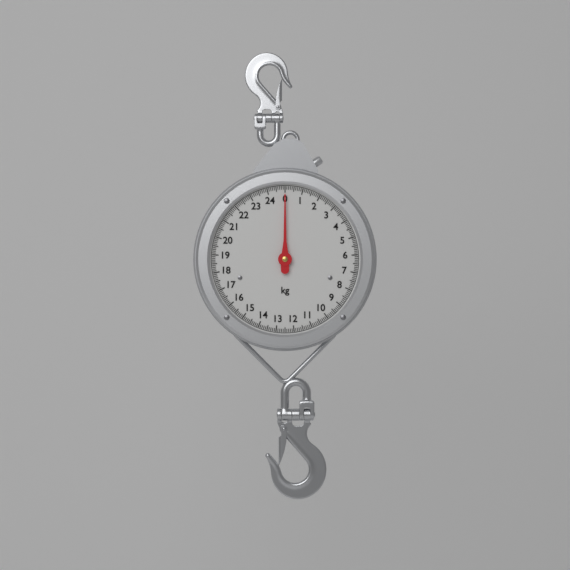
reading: 0.0 kg
